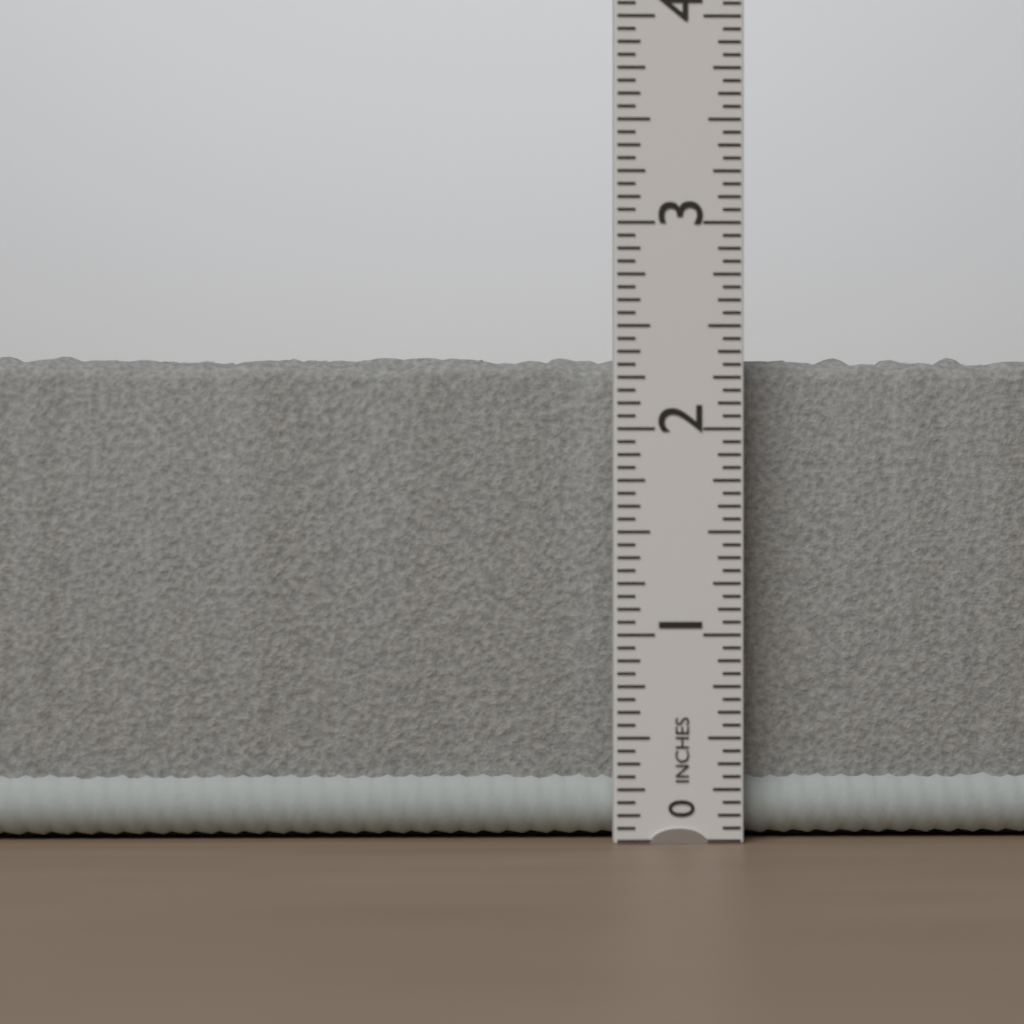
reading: 2.3750 in
